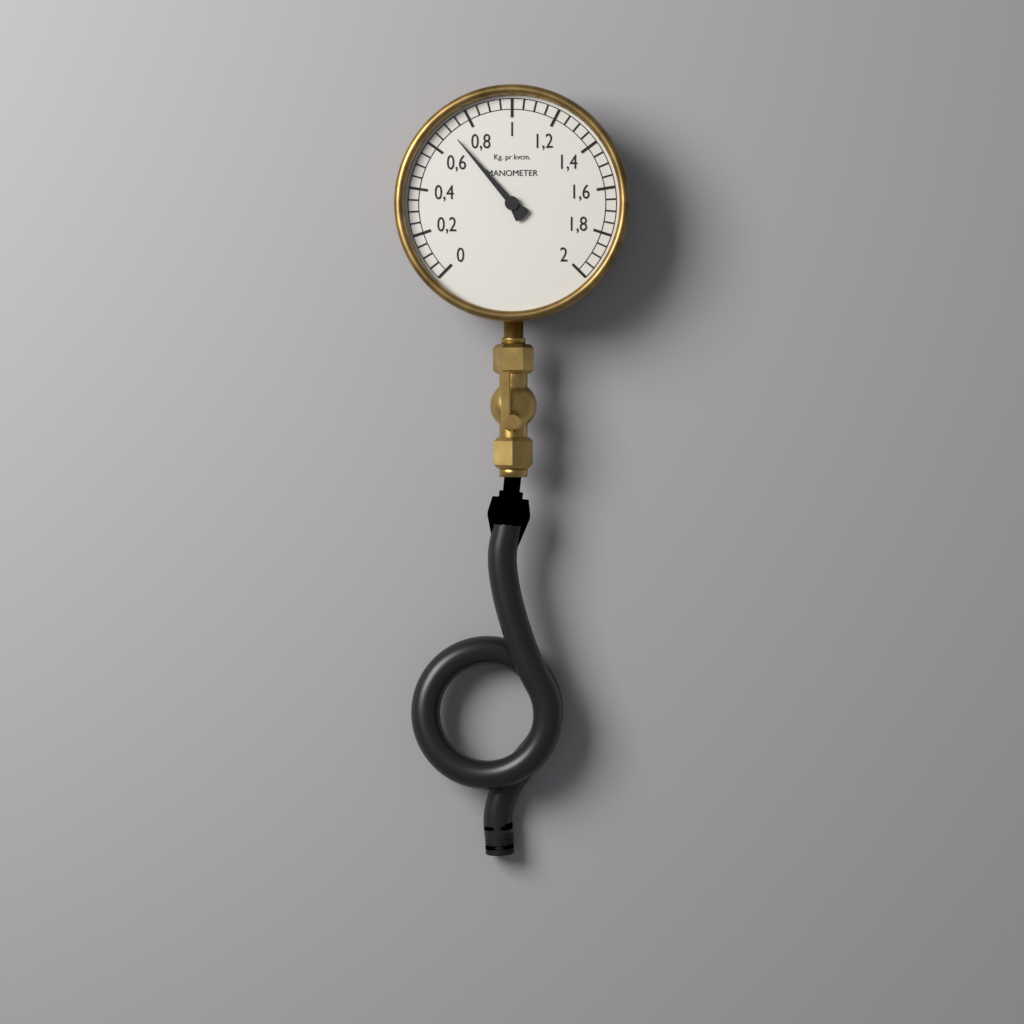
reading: 0.70 kg/cm²
